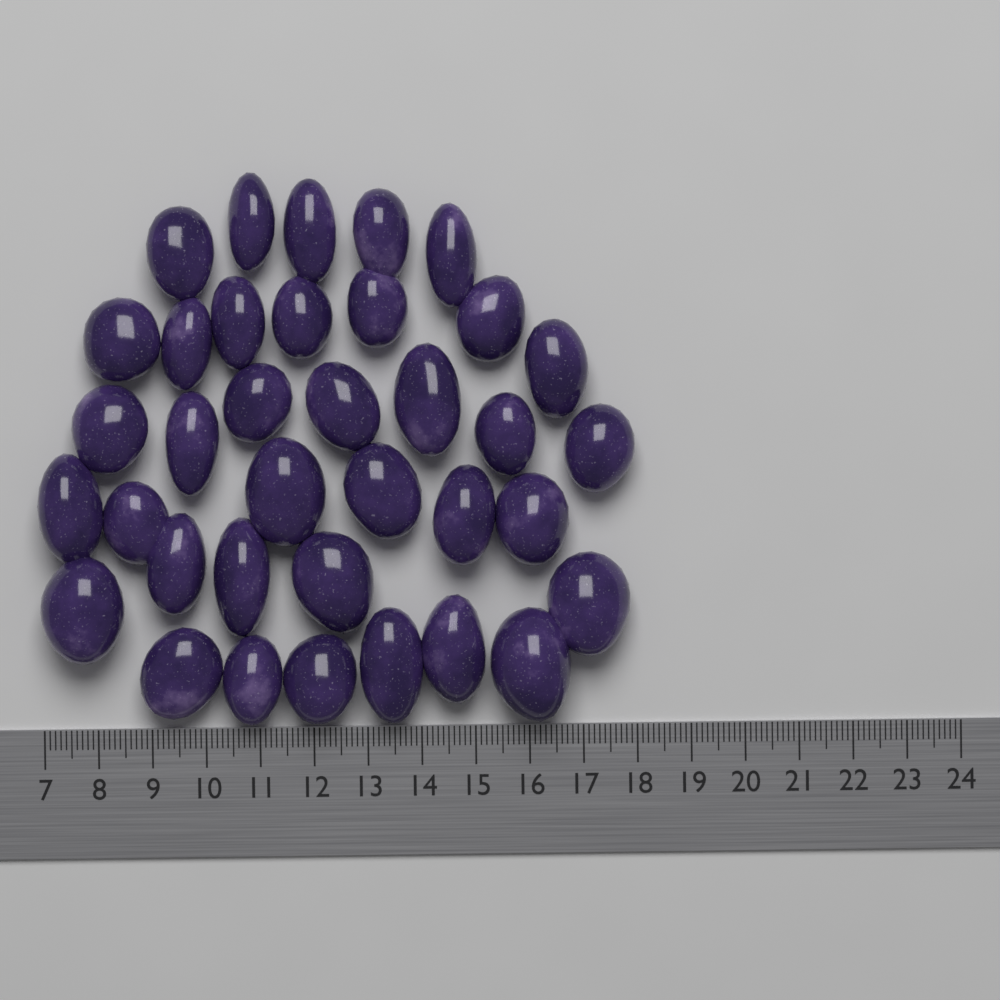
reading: 18.0 (no unit)
